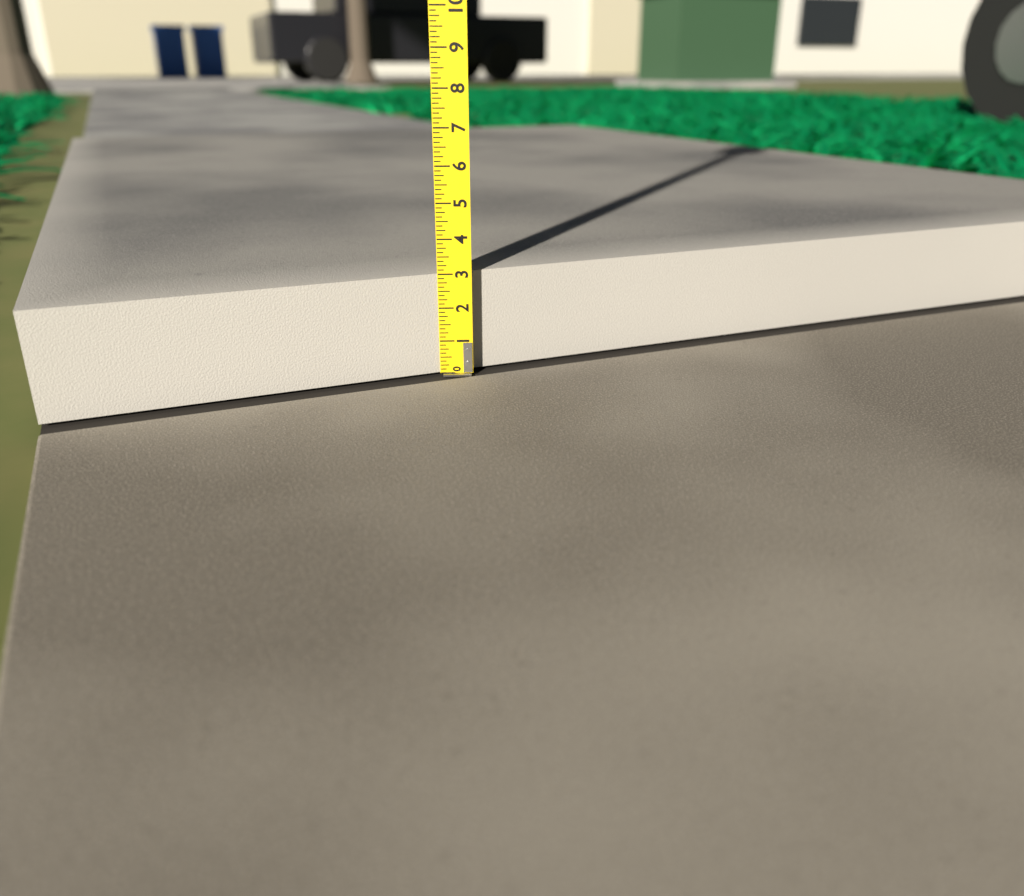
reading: 3.000 (no unit)
